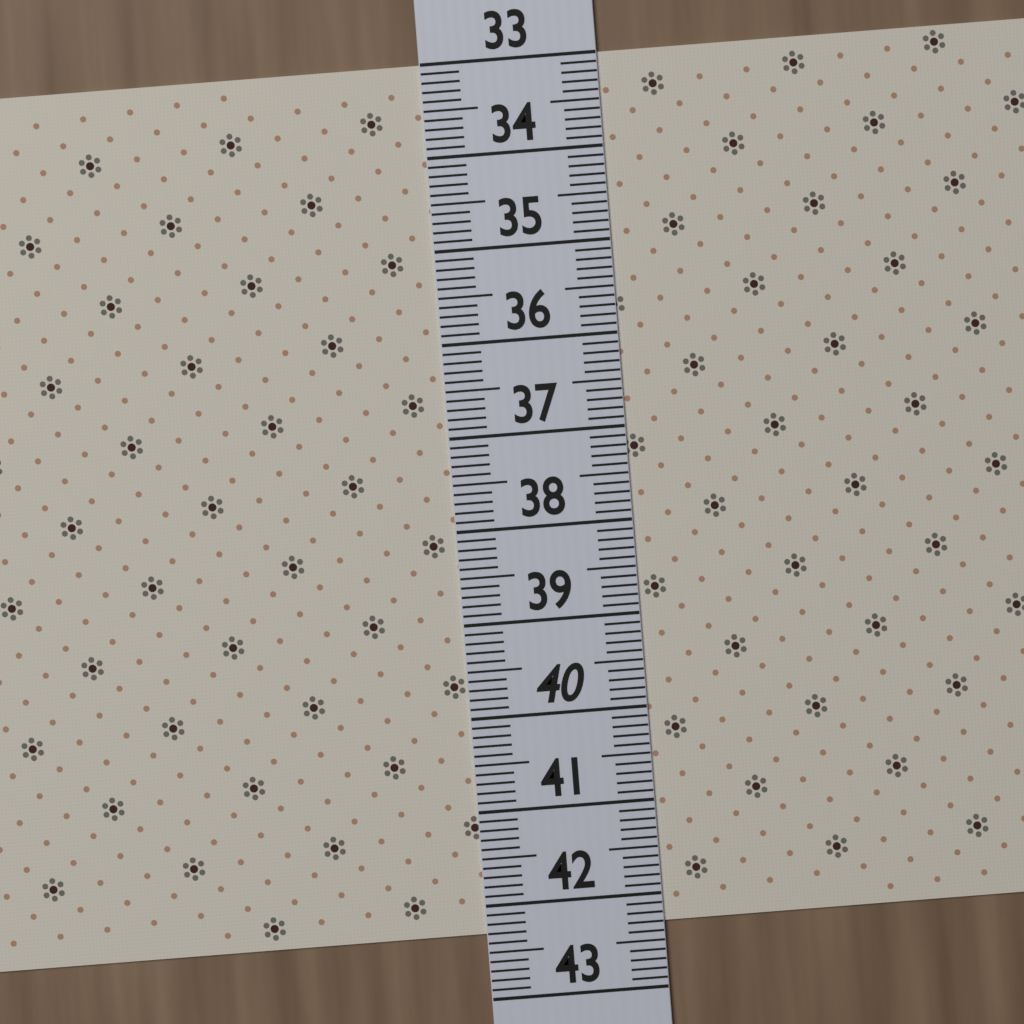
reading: 42.3 (no unit)
